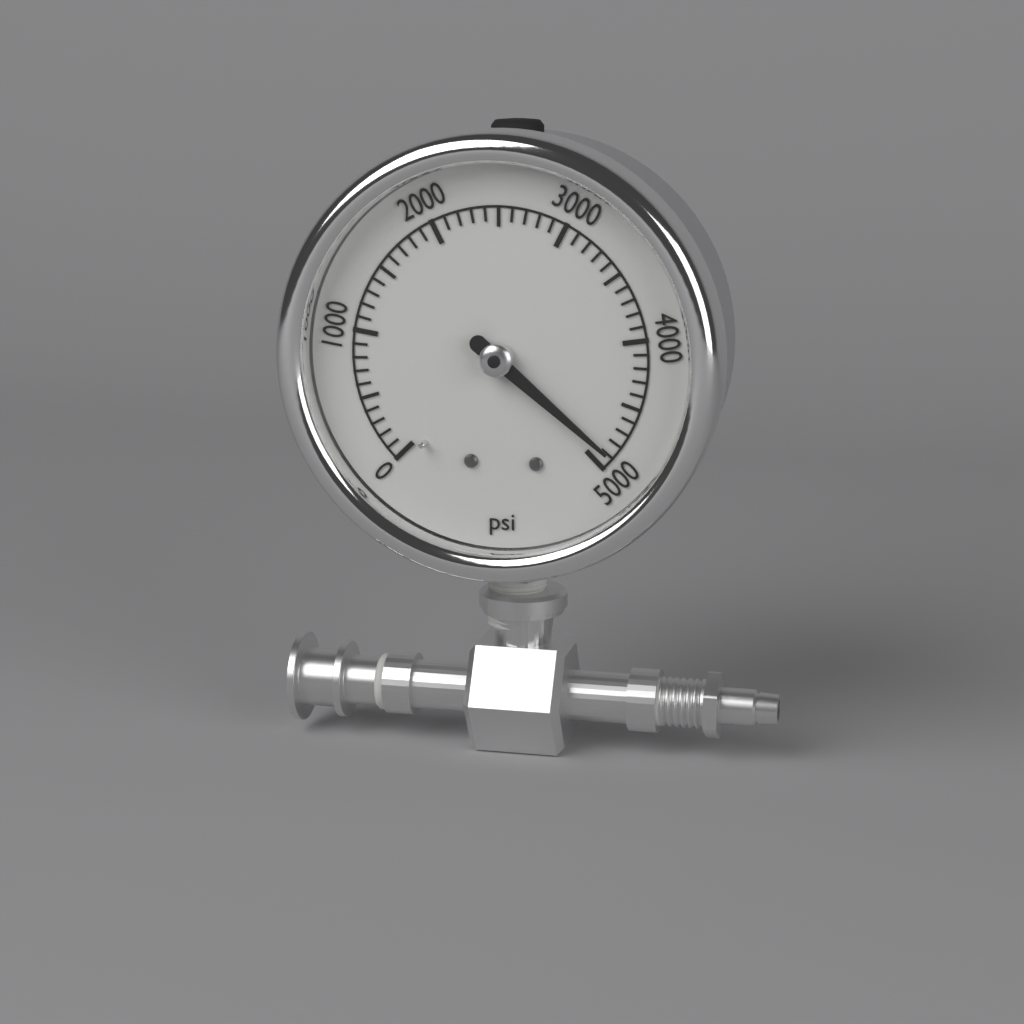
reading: 4900 psi
